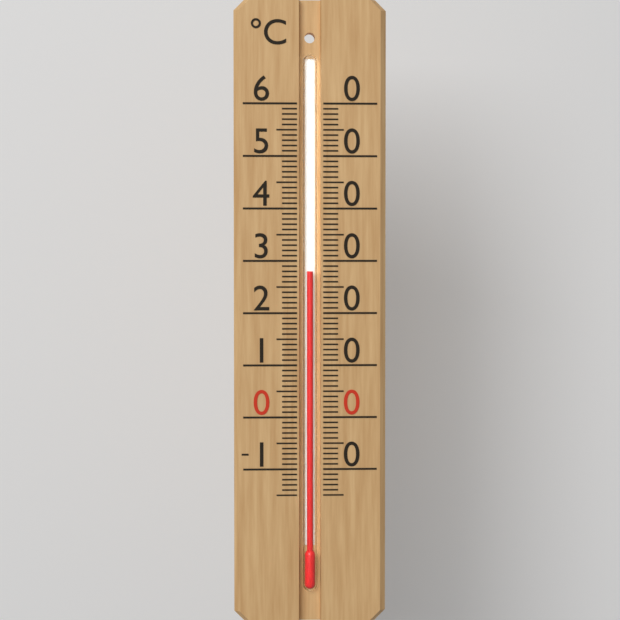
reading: 28 °C
